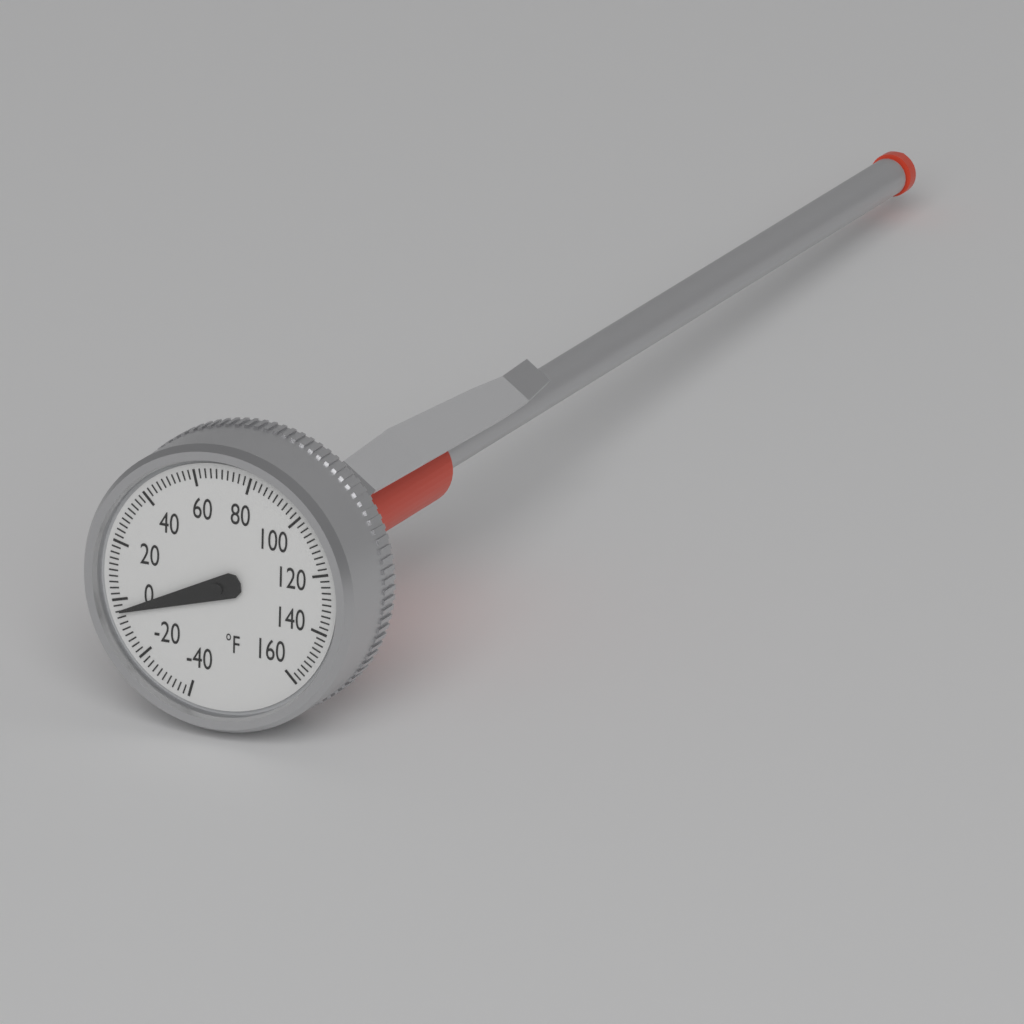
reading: -4 °F
